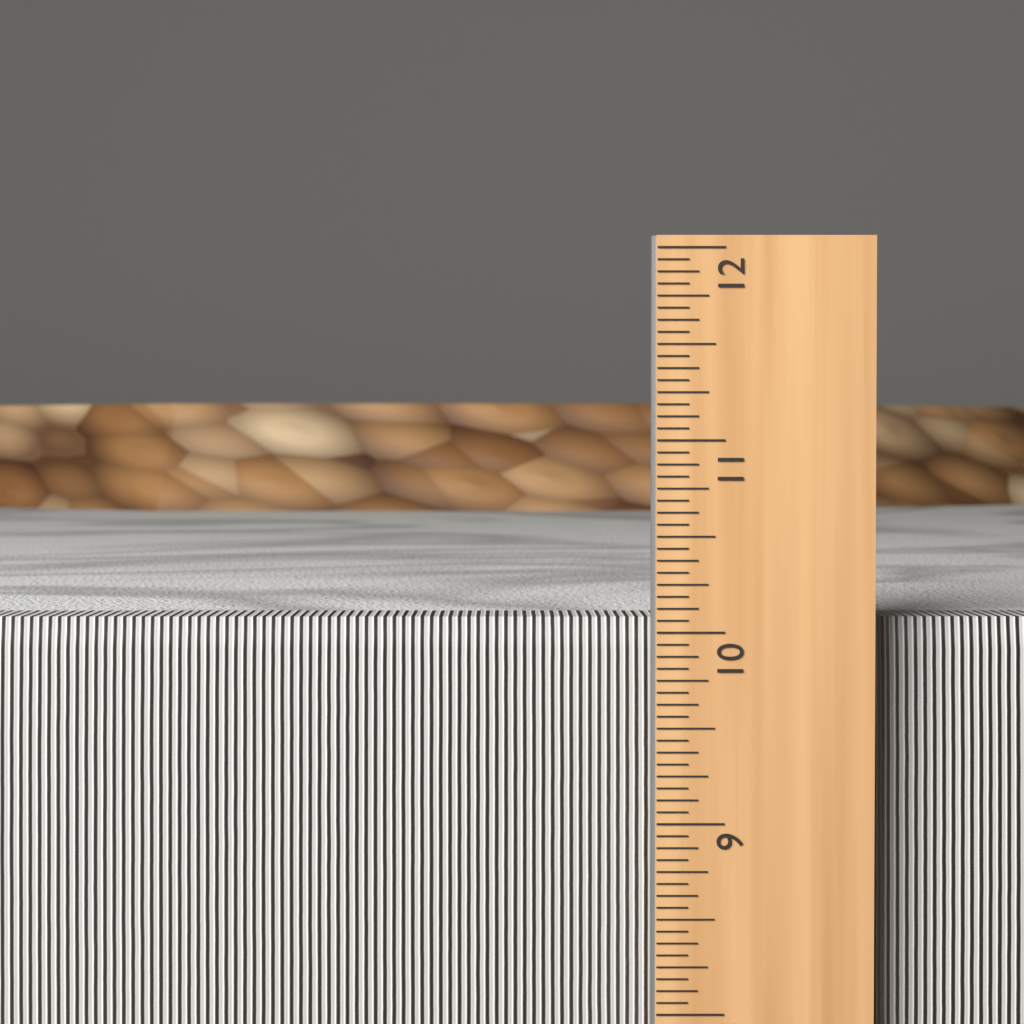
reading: 10.0625 in
